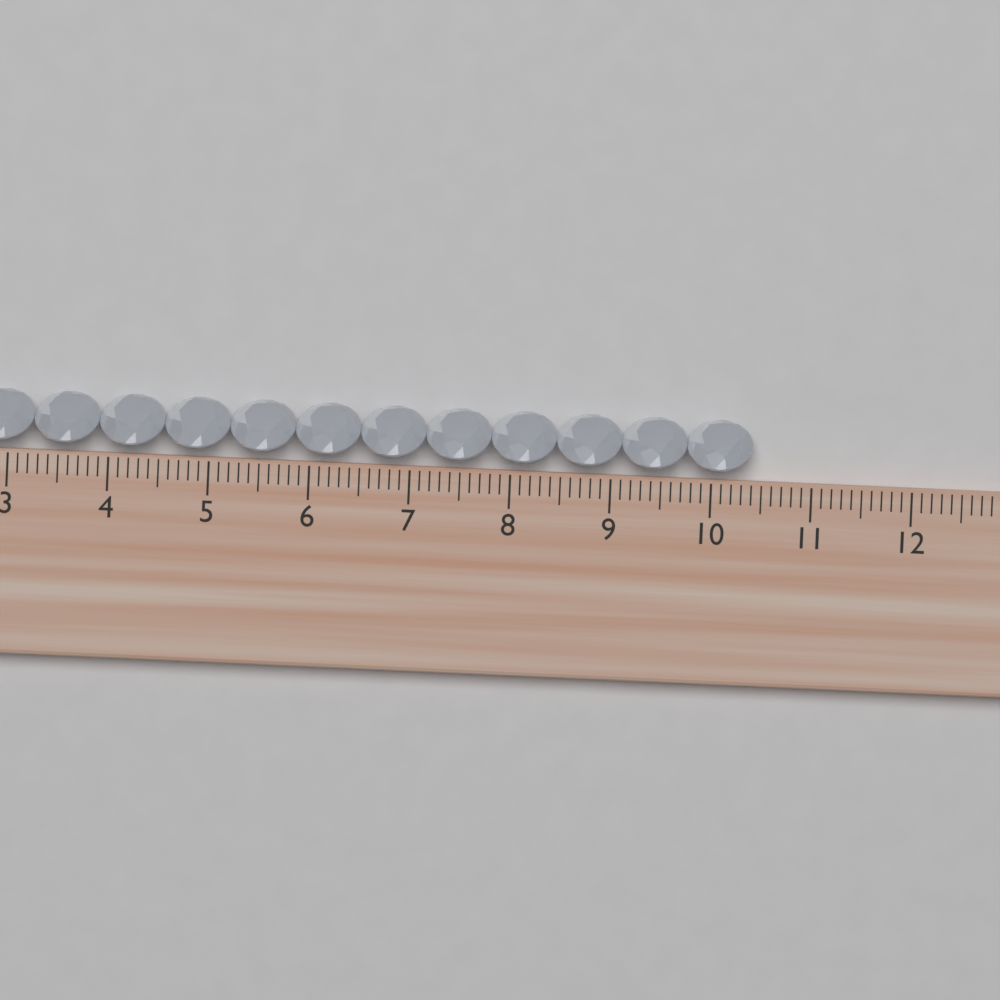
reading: 10.4 cm
